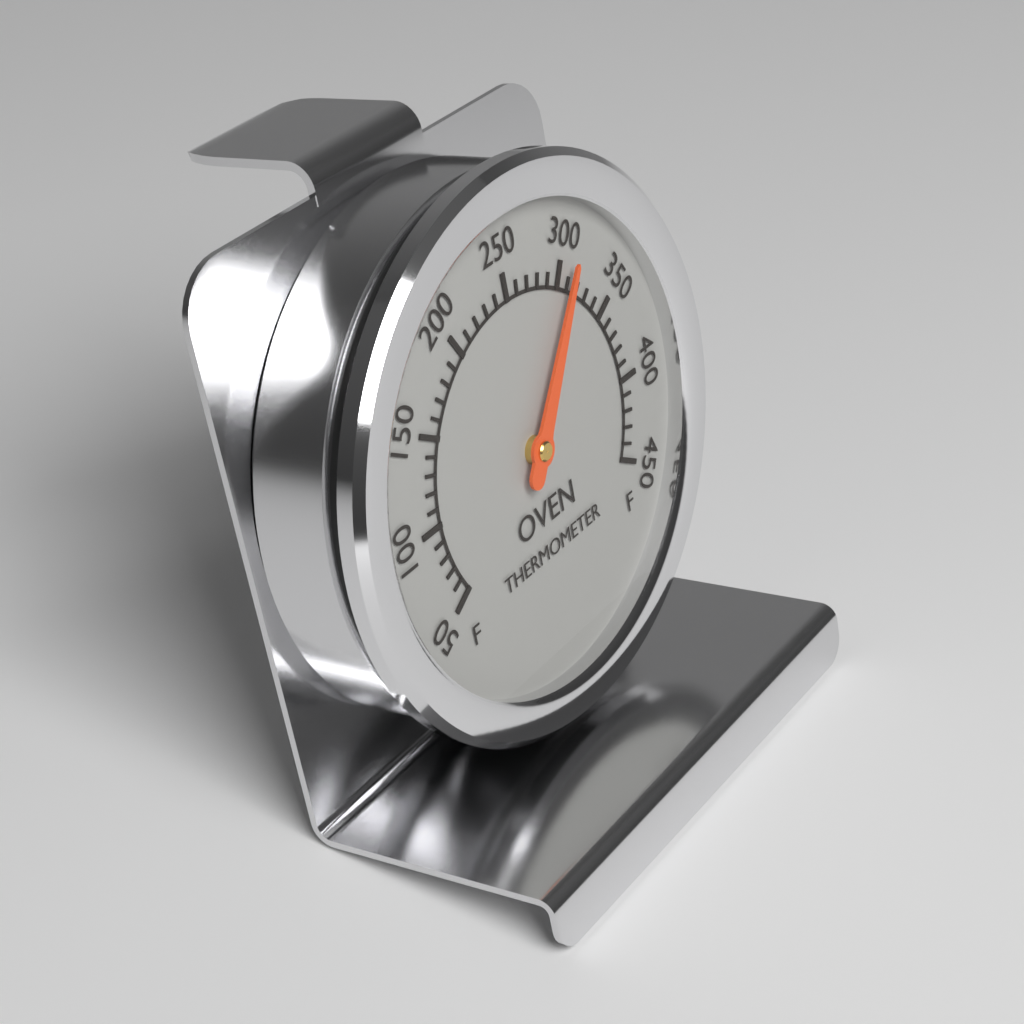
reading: 310 °F
